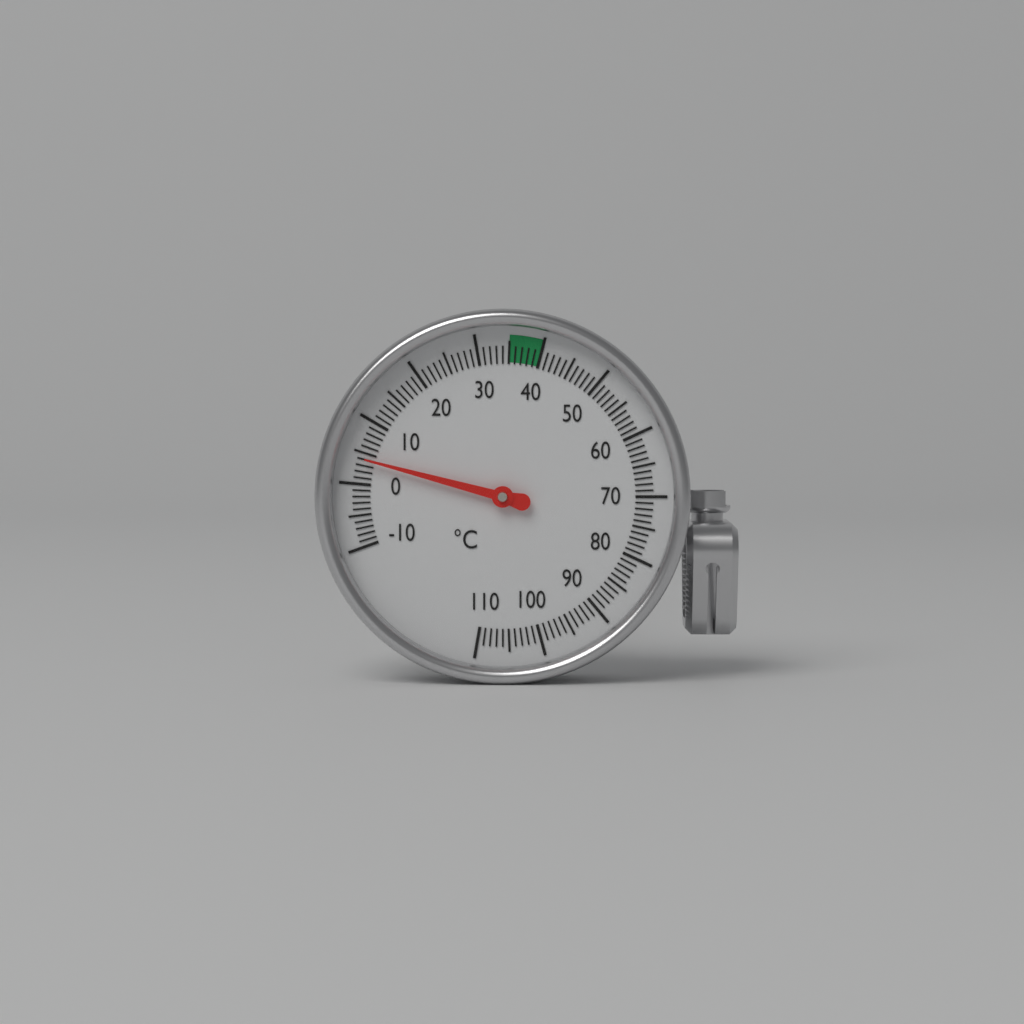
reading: 4 °C
